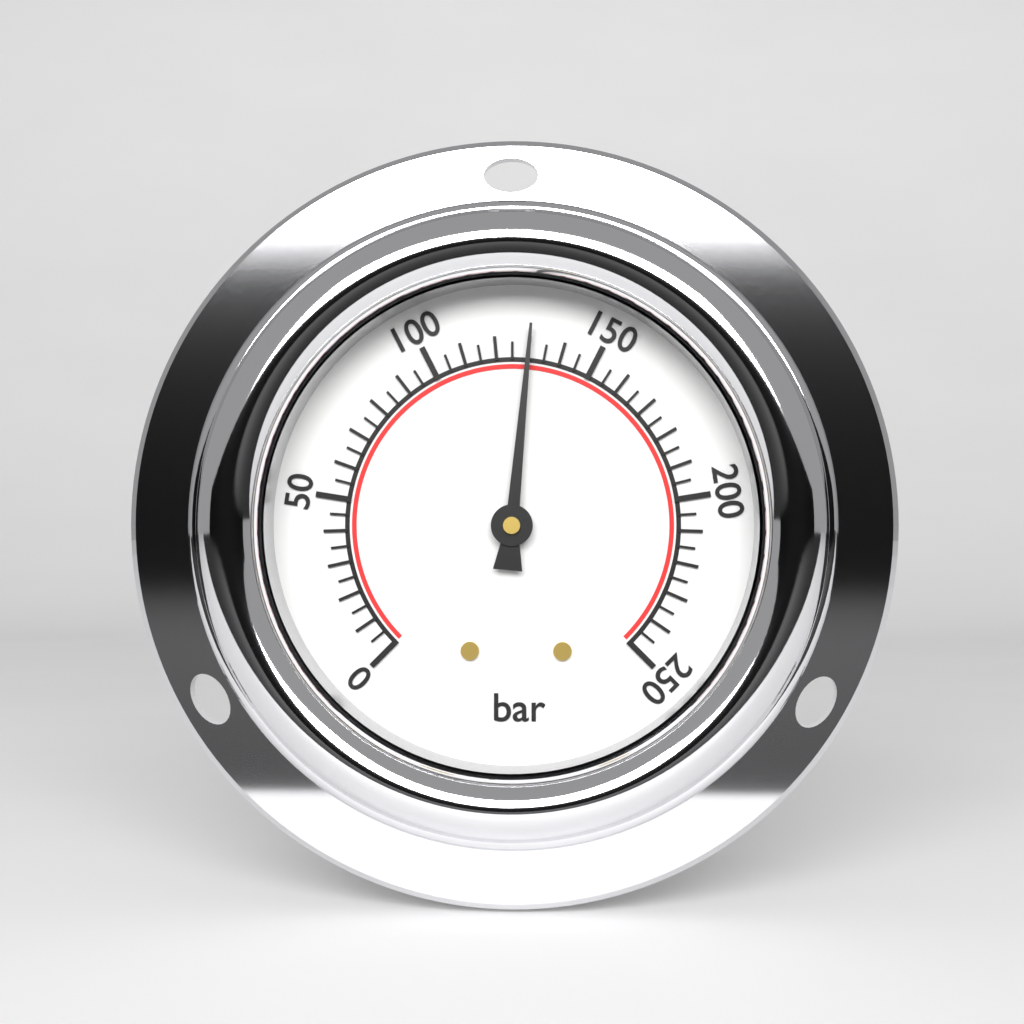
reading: 130 bar
